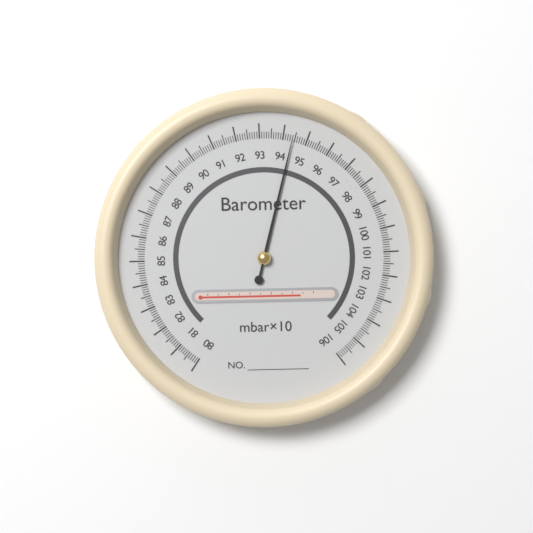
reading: 94.4 mbar×10
